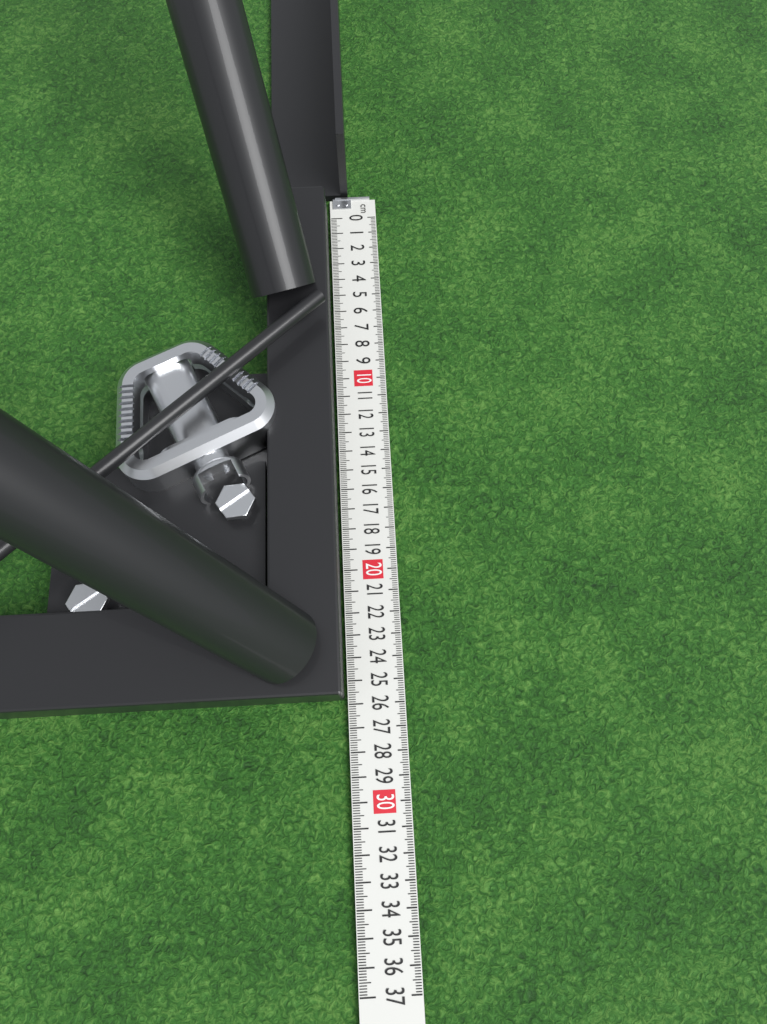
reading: 25.8 cm
